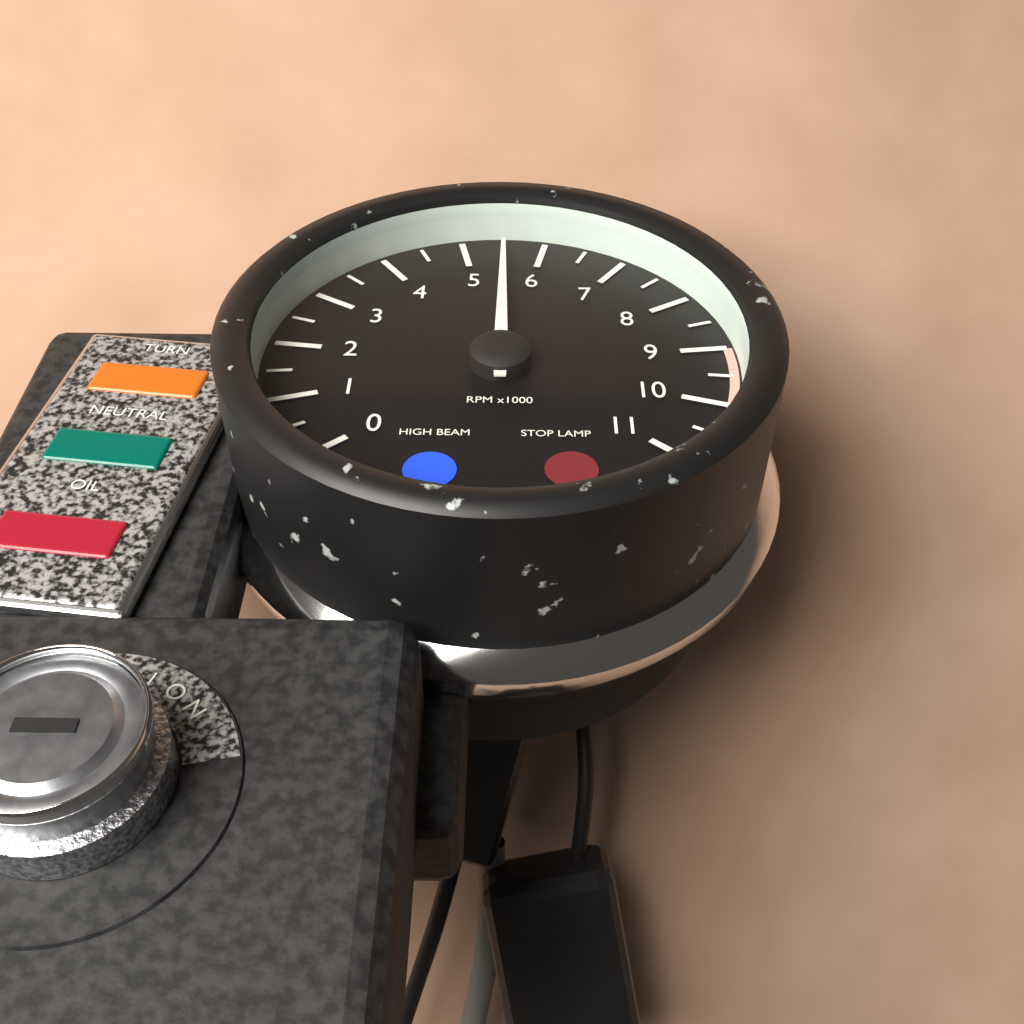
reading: 5500 RPM
